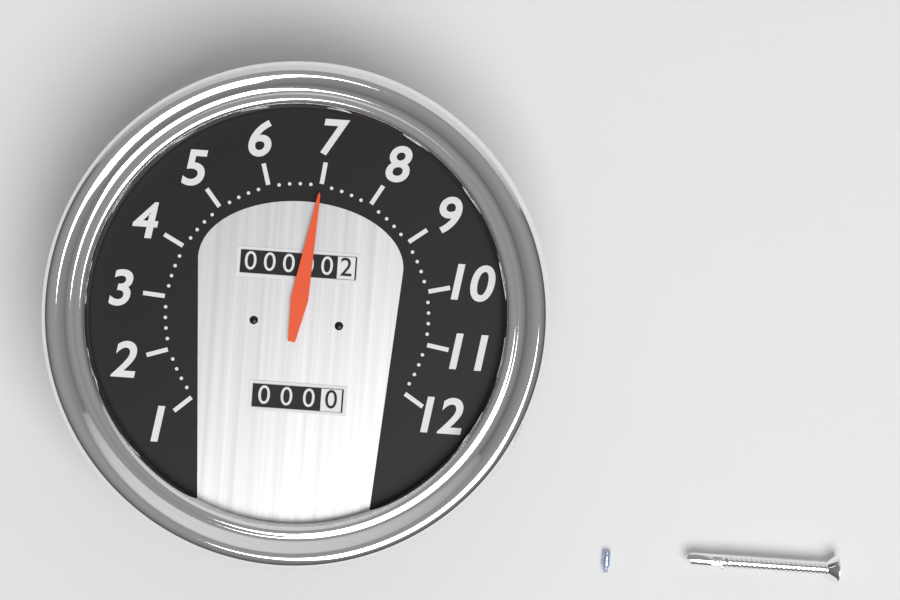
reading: 7.0 (no unit)
